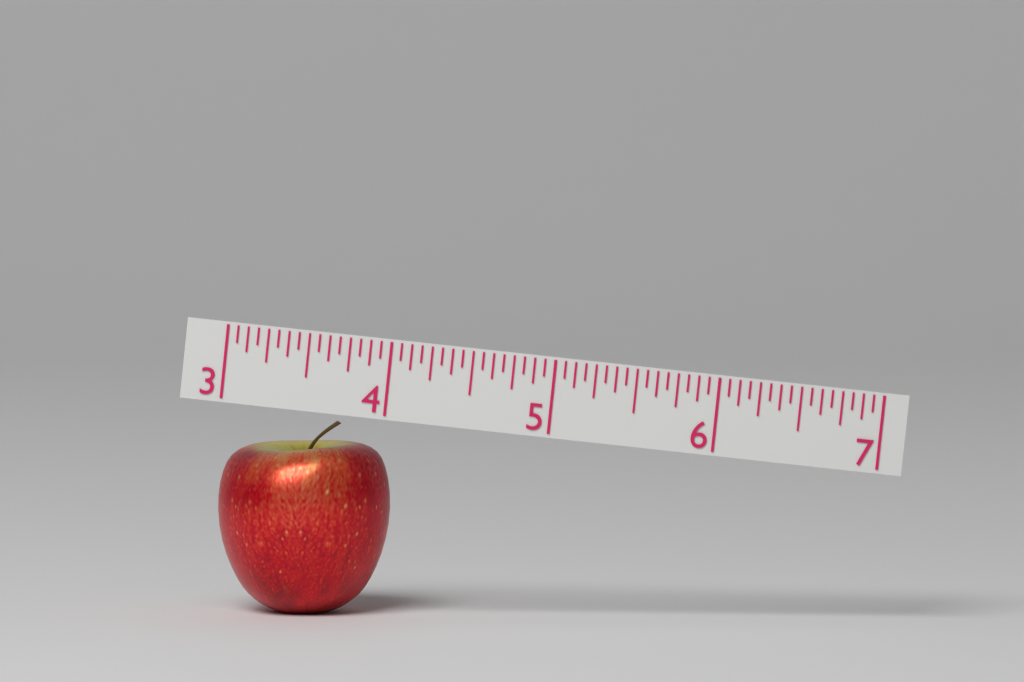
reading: 4.0625 (no unit)
